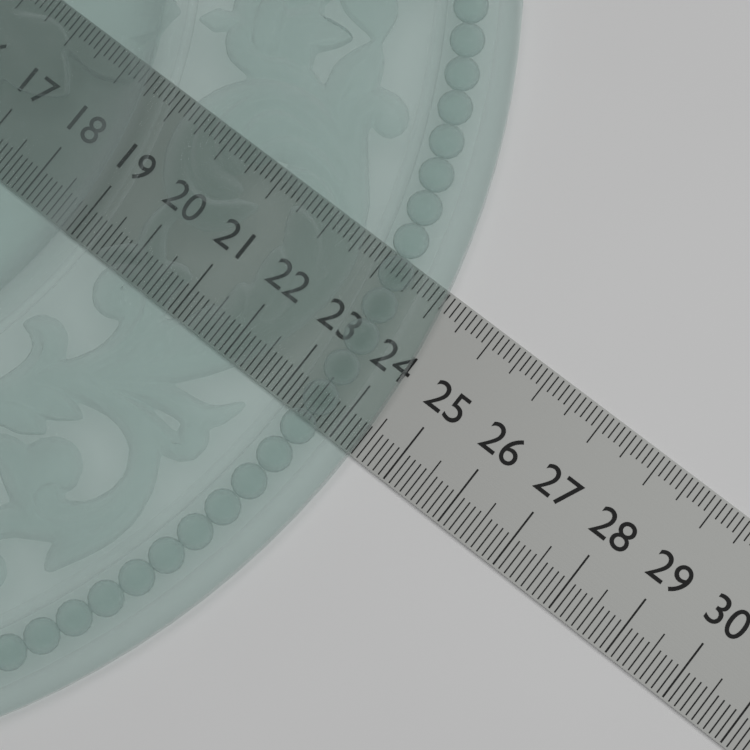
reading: 24.4 (no unit)
